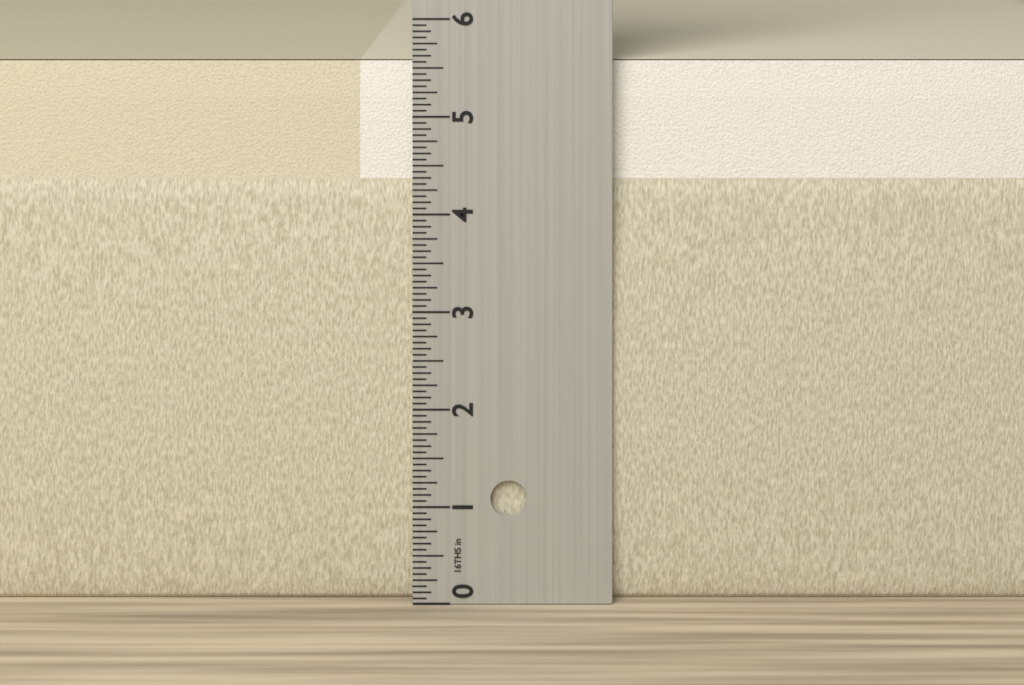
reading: 5.5625 in
